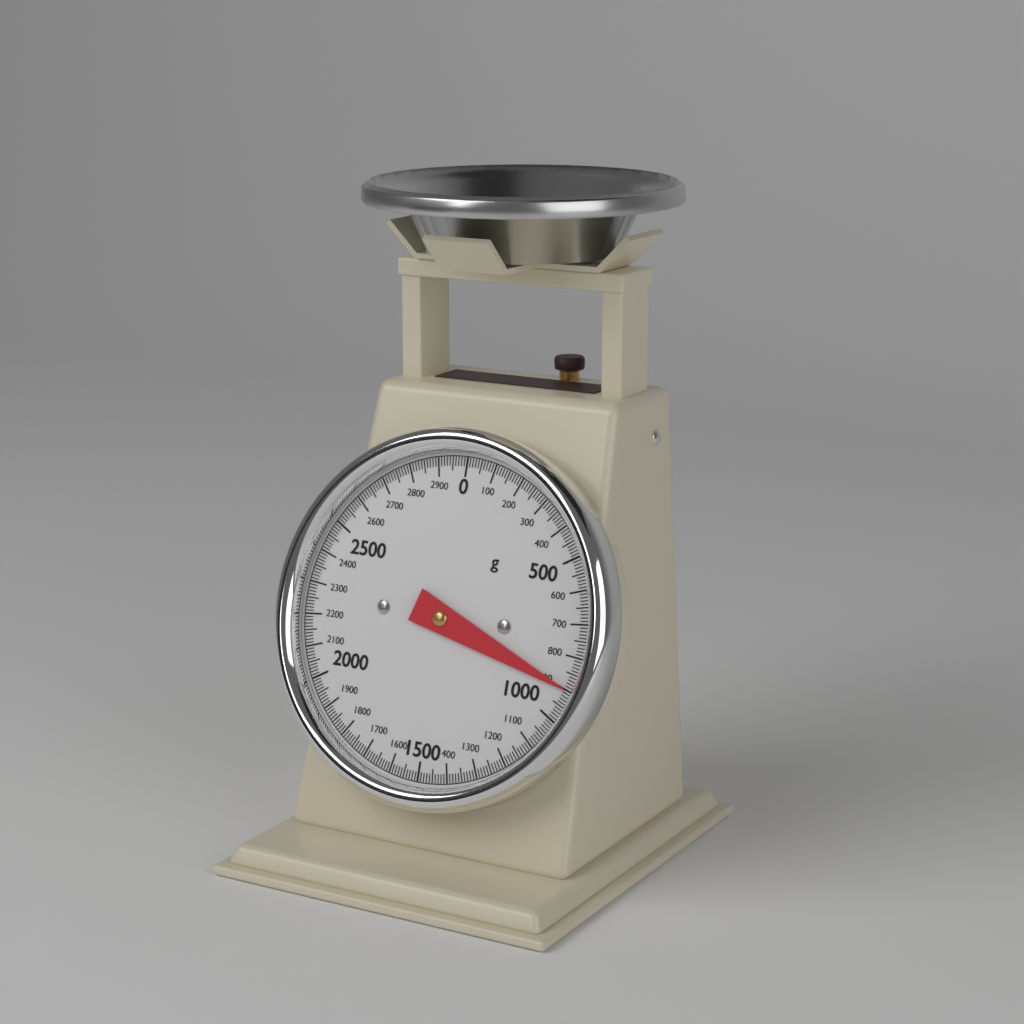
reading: 900 g
